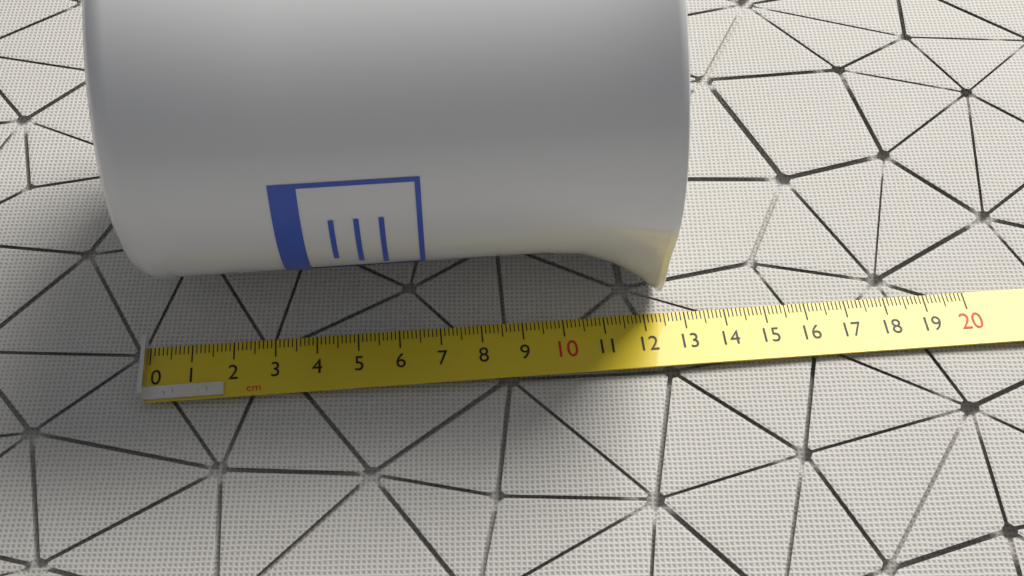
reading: 12.5 cm
